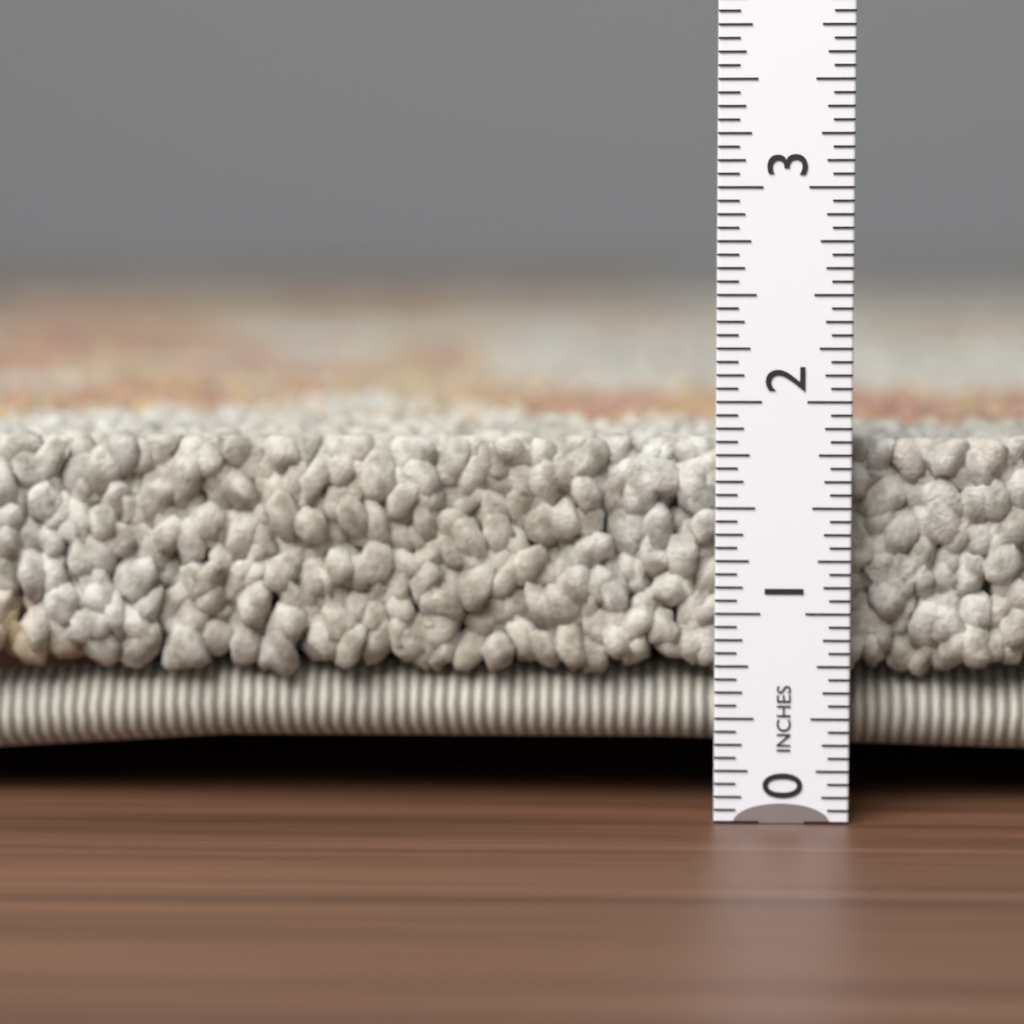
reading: 1.8125 in
